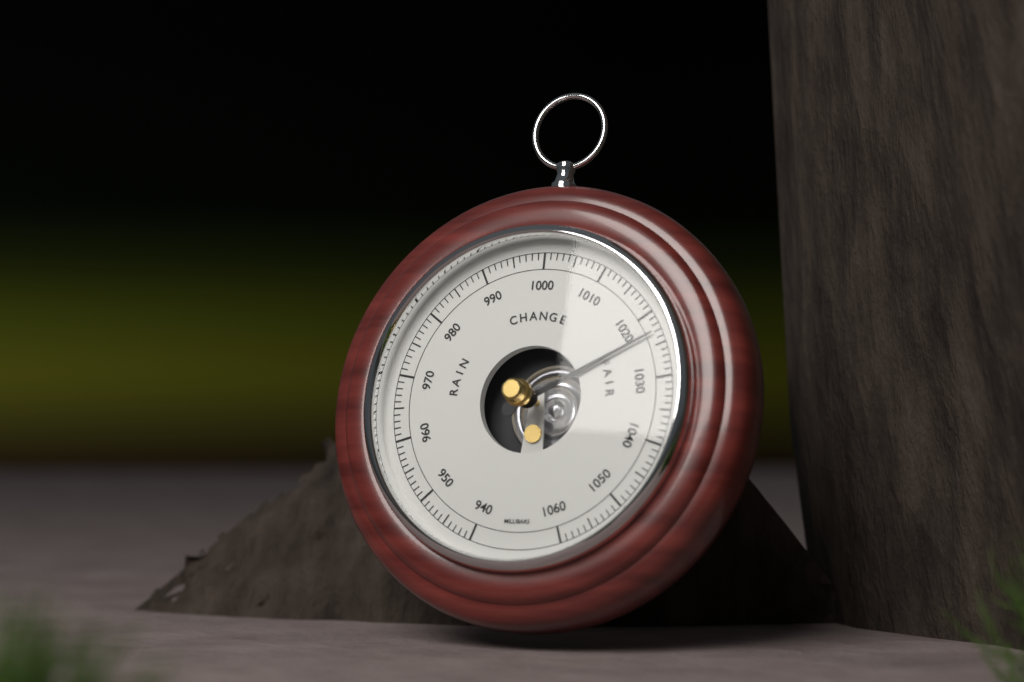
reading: 1023 mbar
